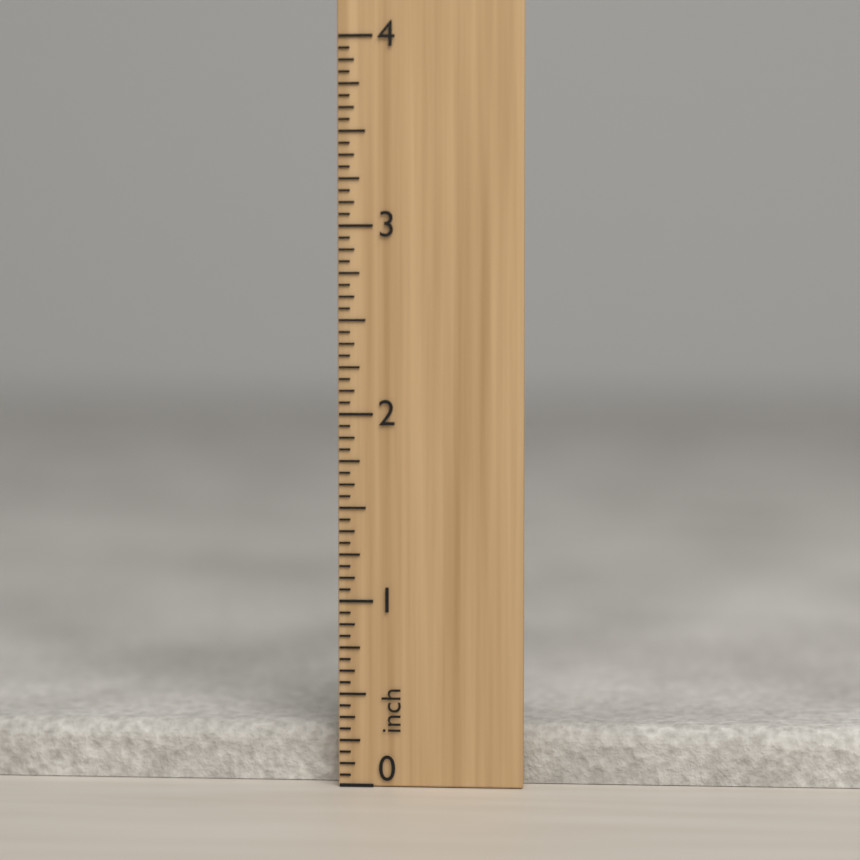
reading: 0.3125 inch
